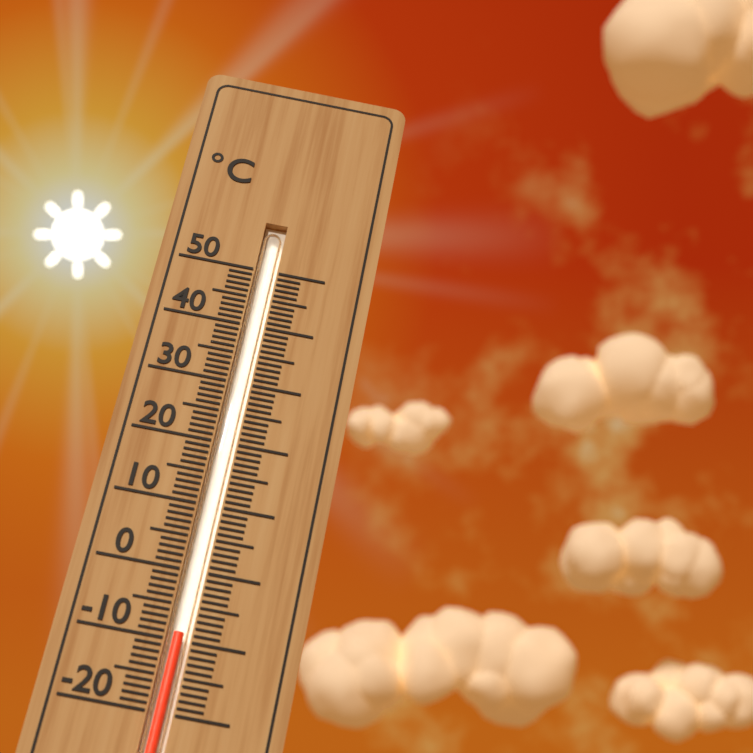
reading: -9 °C
